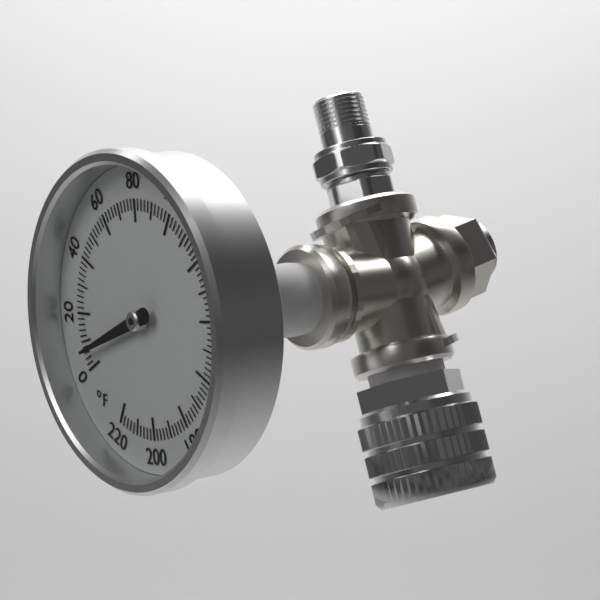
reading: 6 °F
